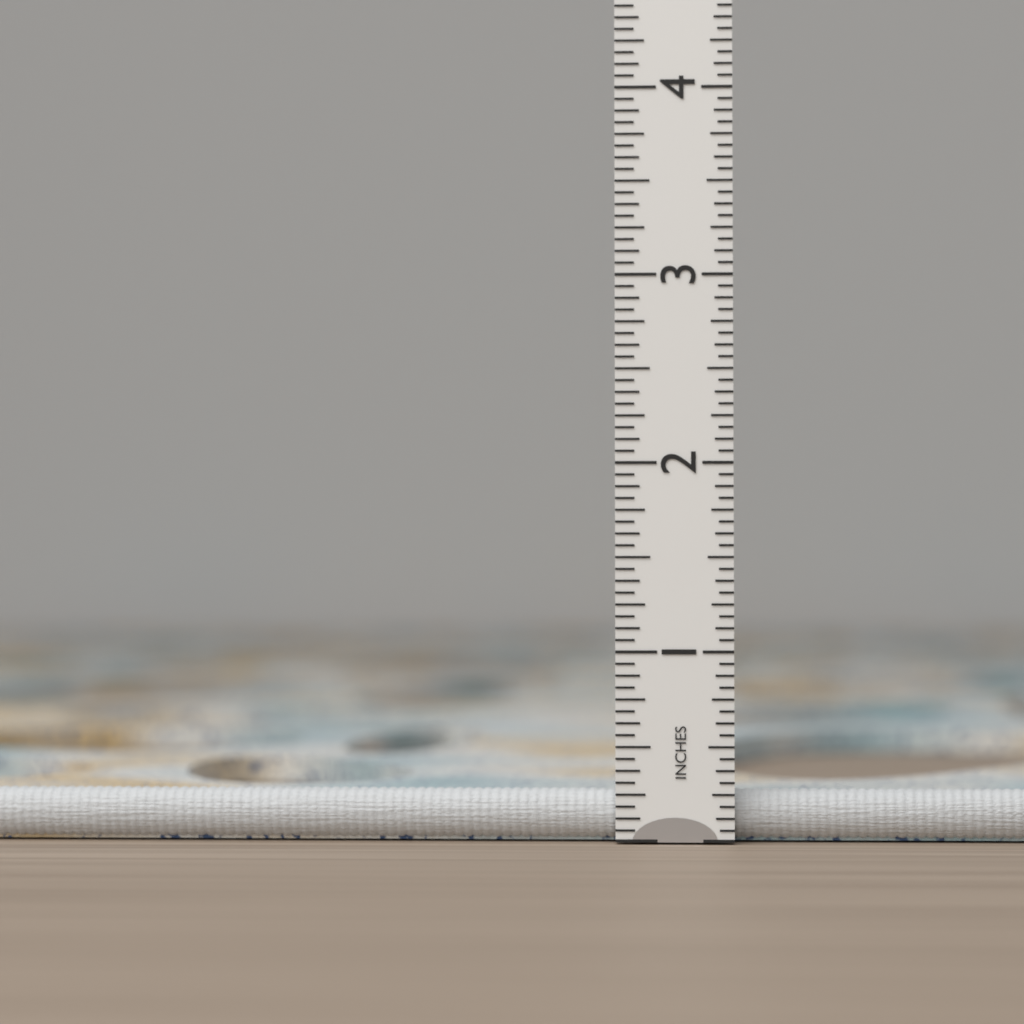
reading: 0.1875 in
